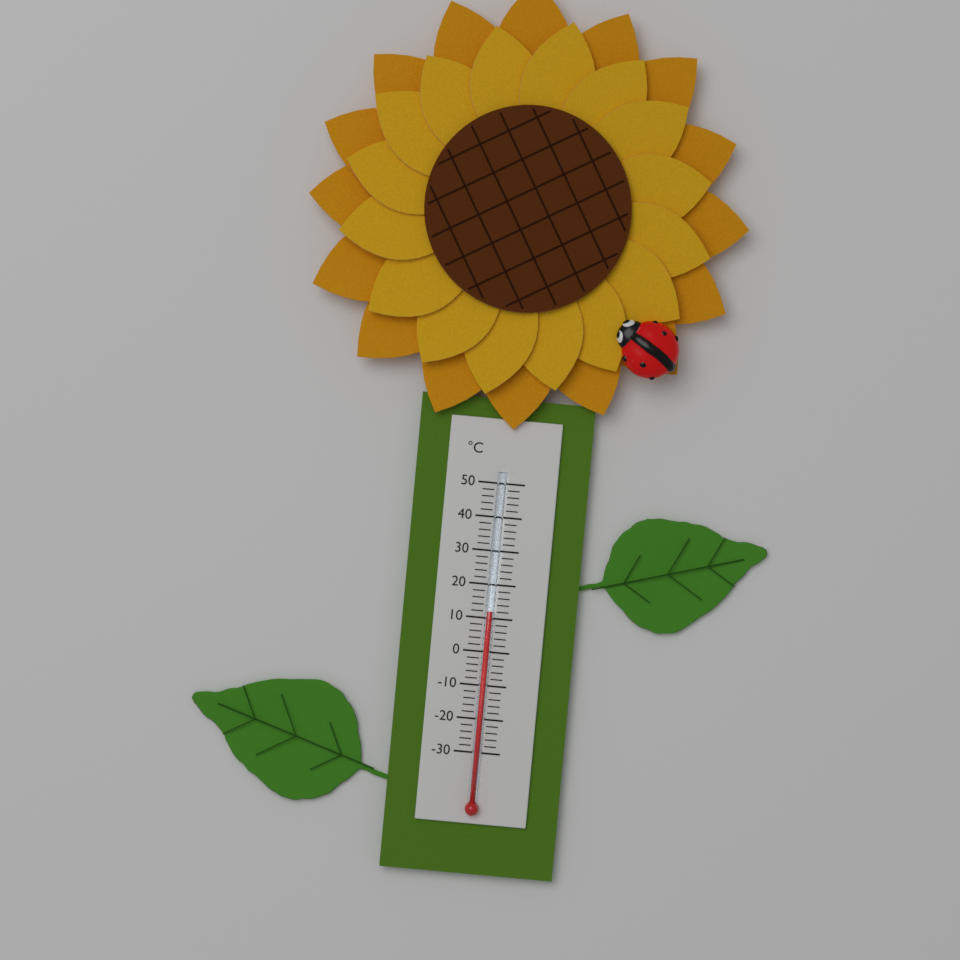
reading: 12 °C
